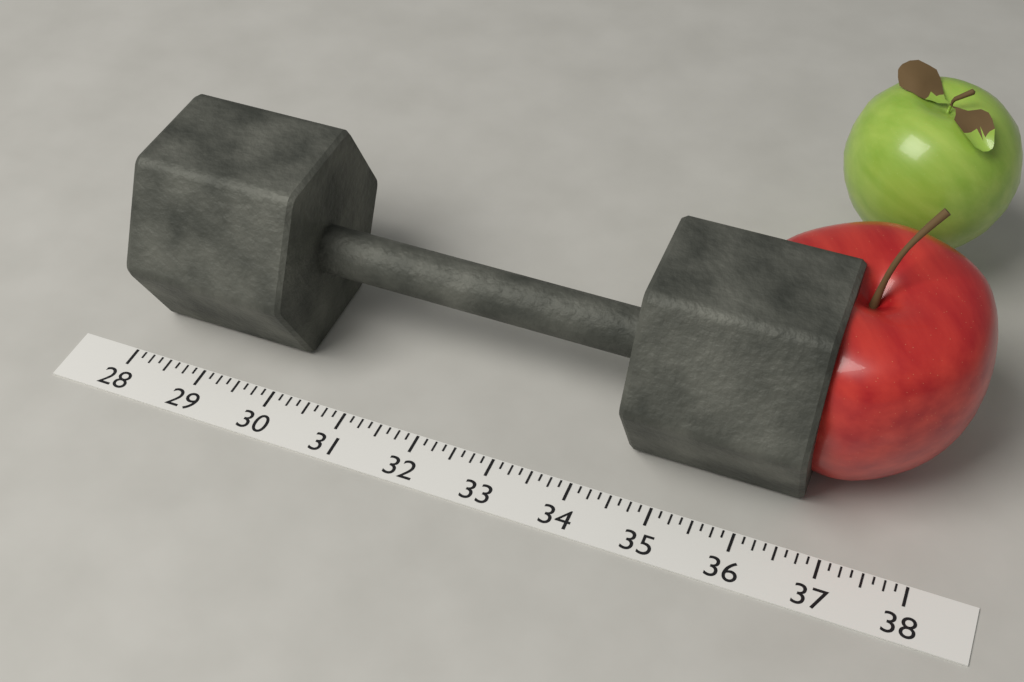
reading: 36.625 (no unit)
